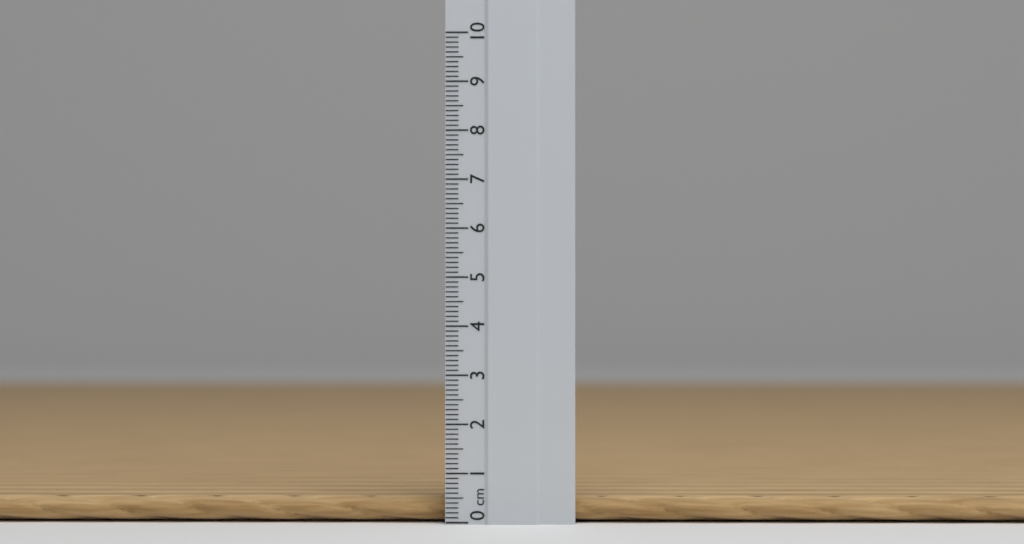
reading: 0.5 cm
